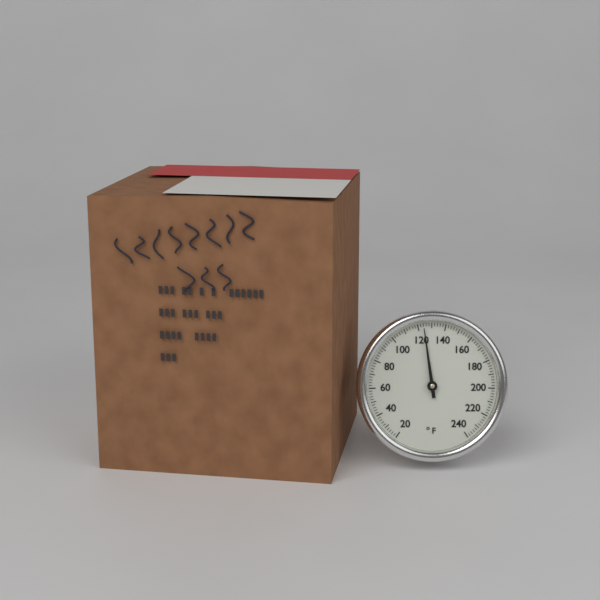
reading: 124 °F
